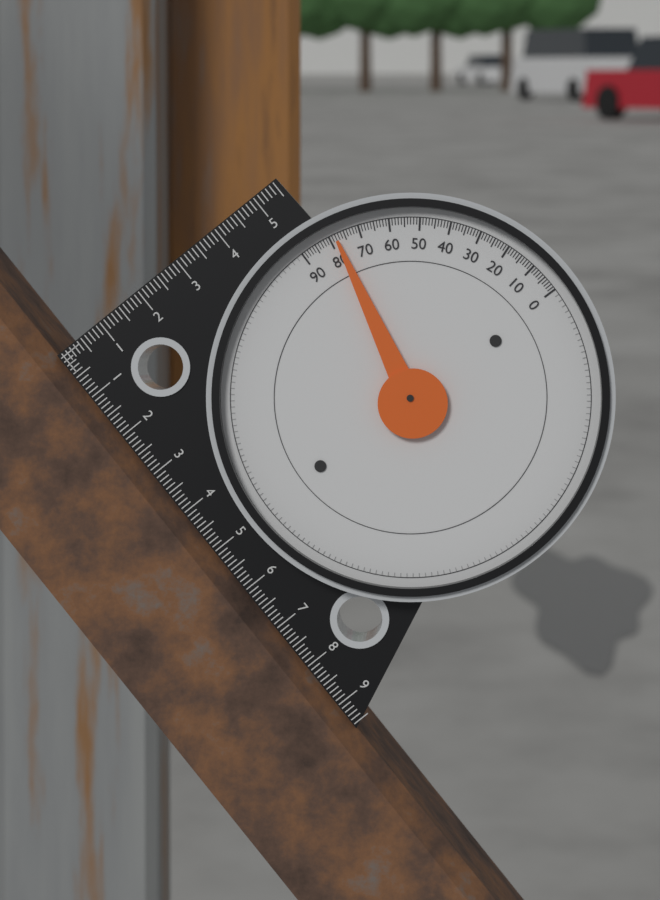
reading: 78 (no unit)
